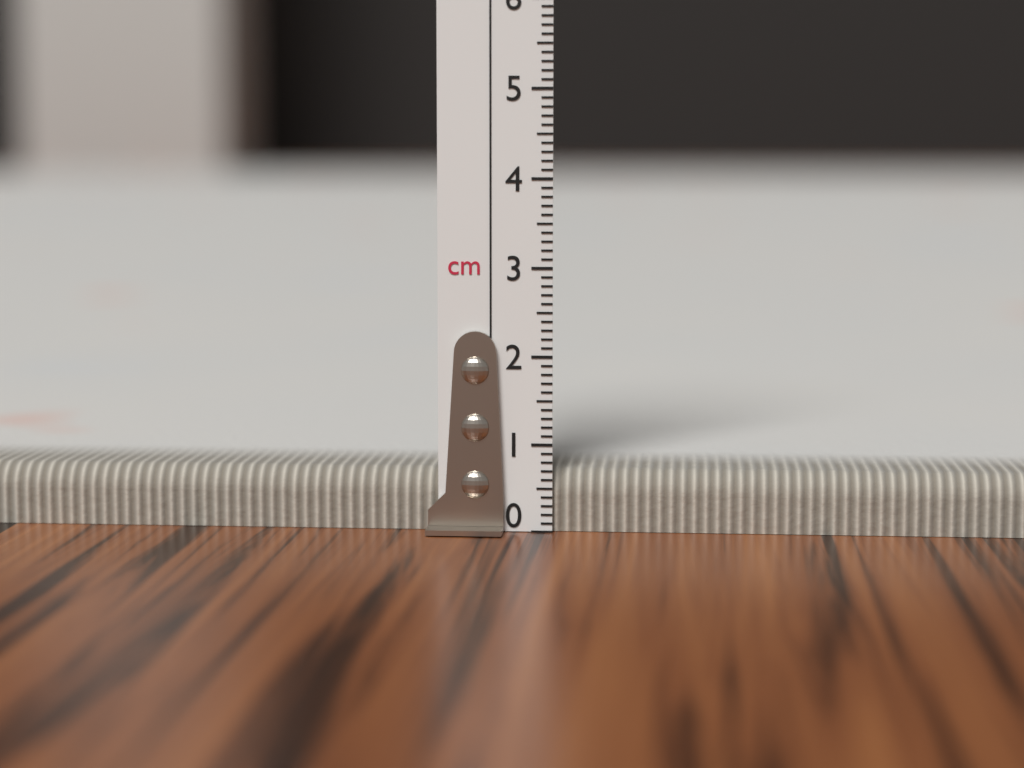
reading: 0.7 cm
